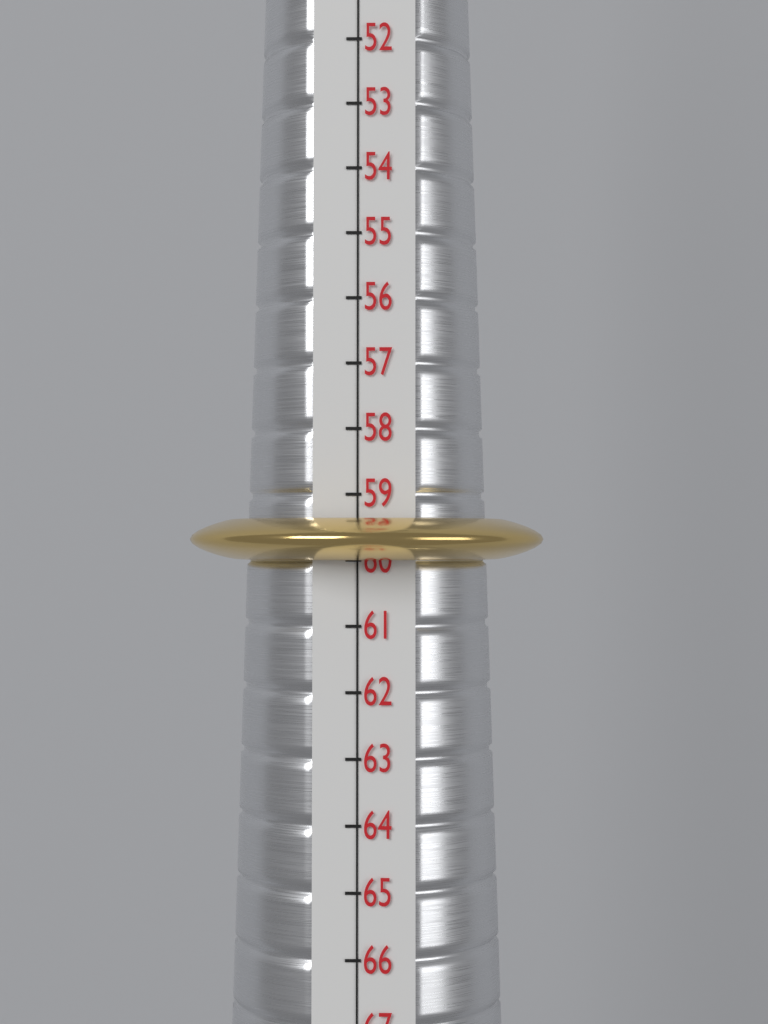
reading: 60 (no unit)
